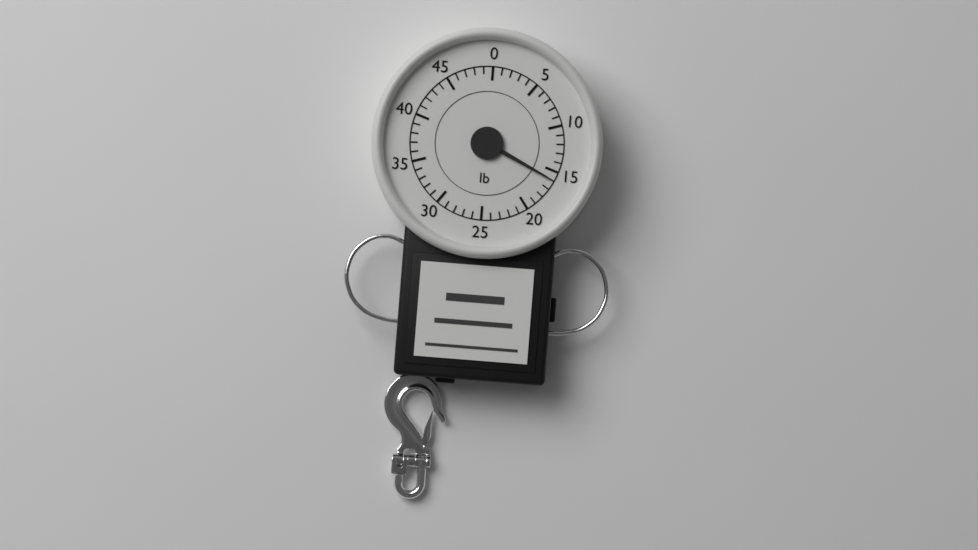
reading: 16 lb
